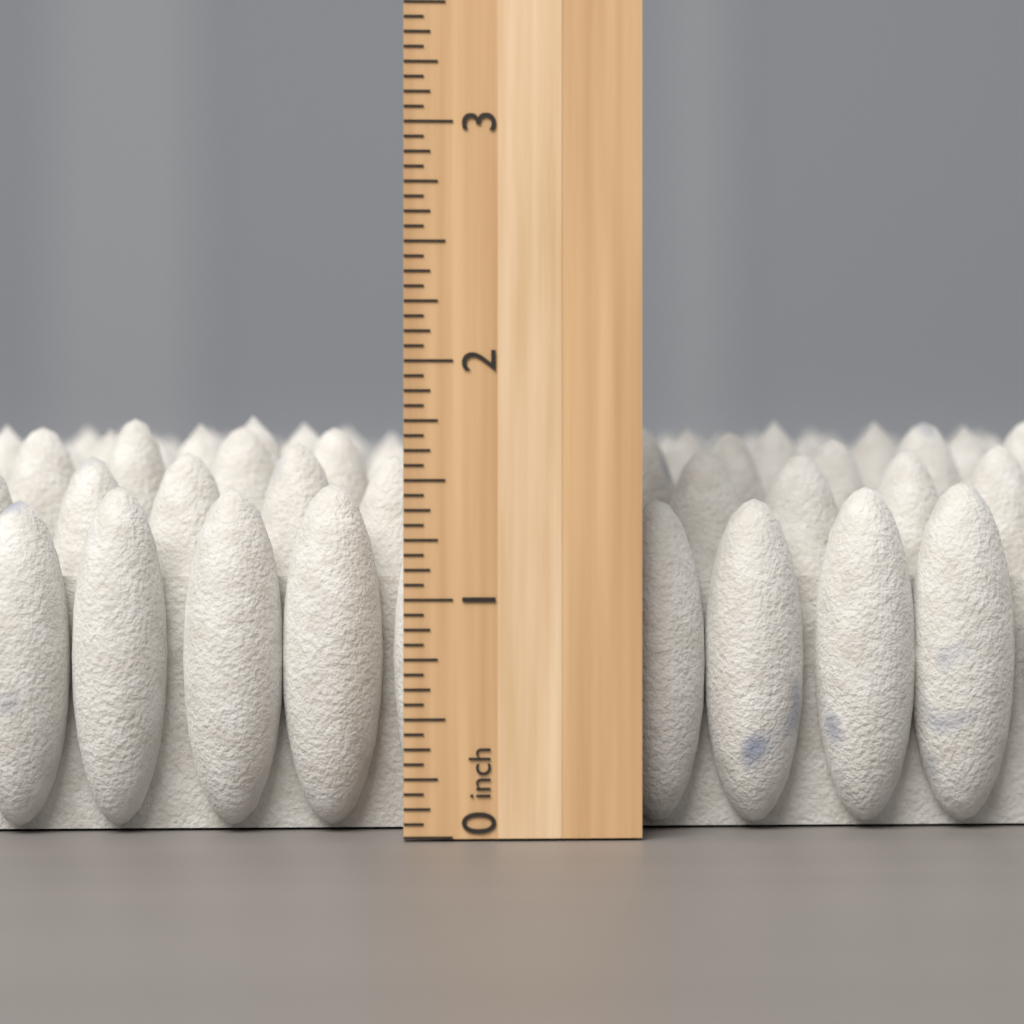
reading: 1.8125 inch
